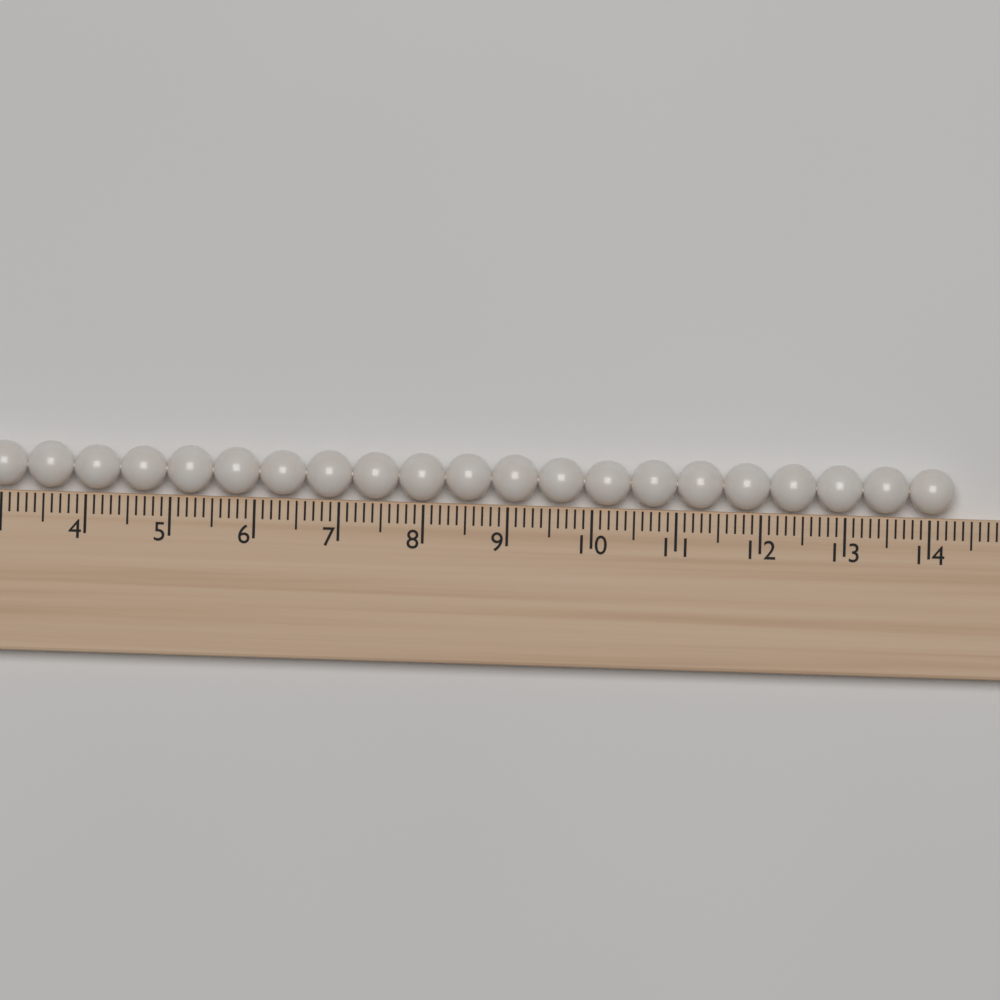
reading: 14.3 (no unit)
